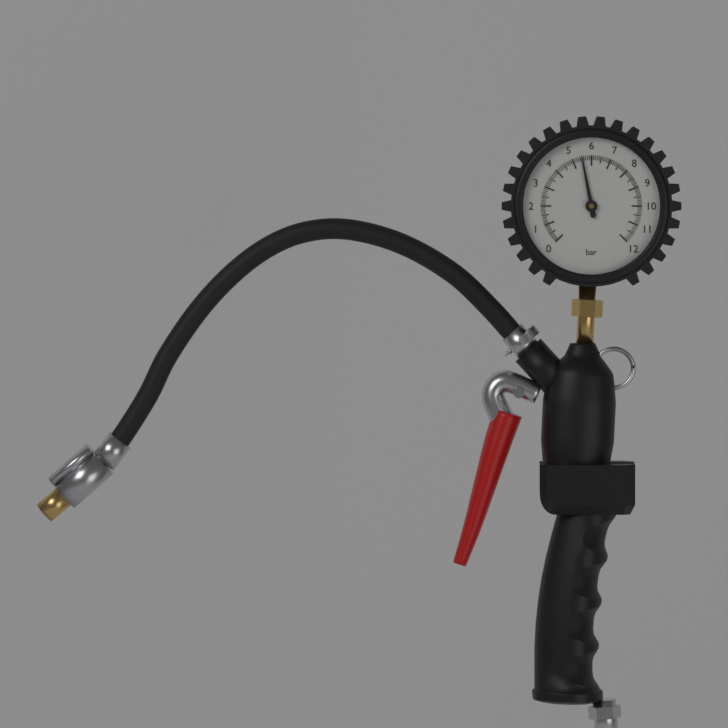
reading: 5.5 bar
